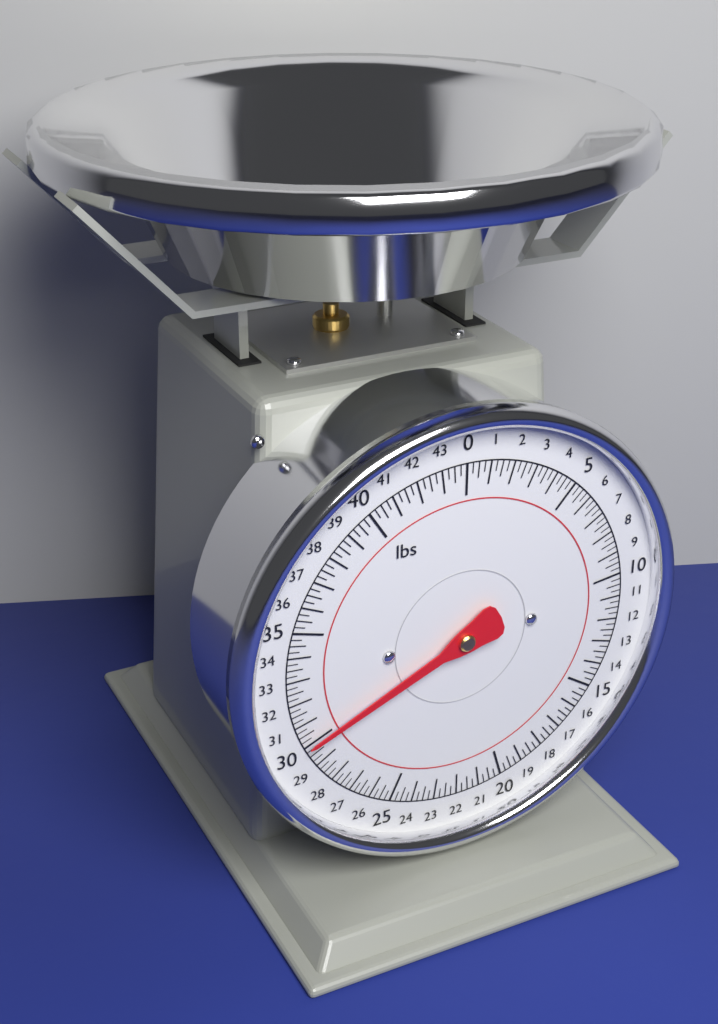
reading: 30.00 lbs
